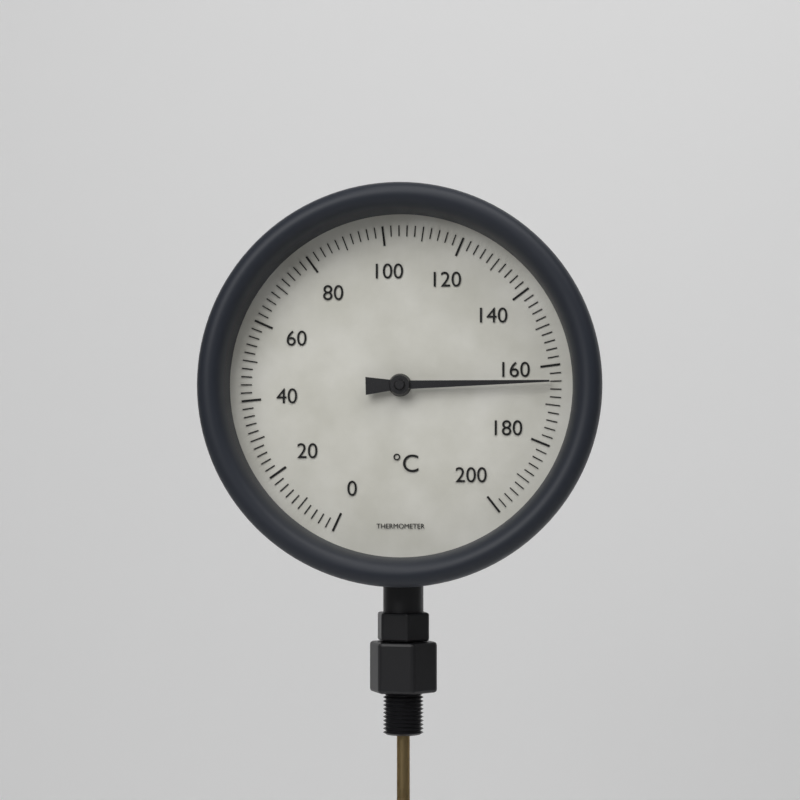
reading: 164 °C
